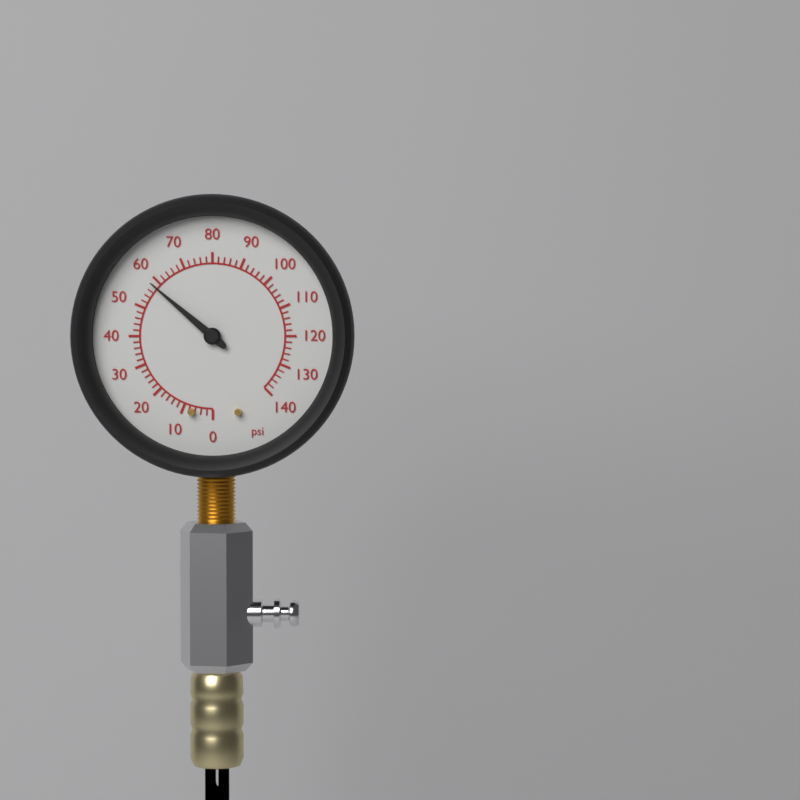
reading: 58 psi
